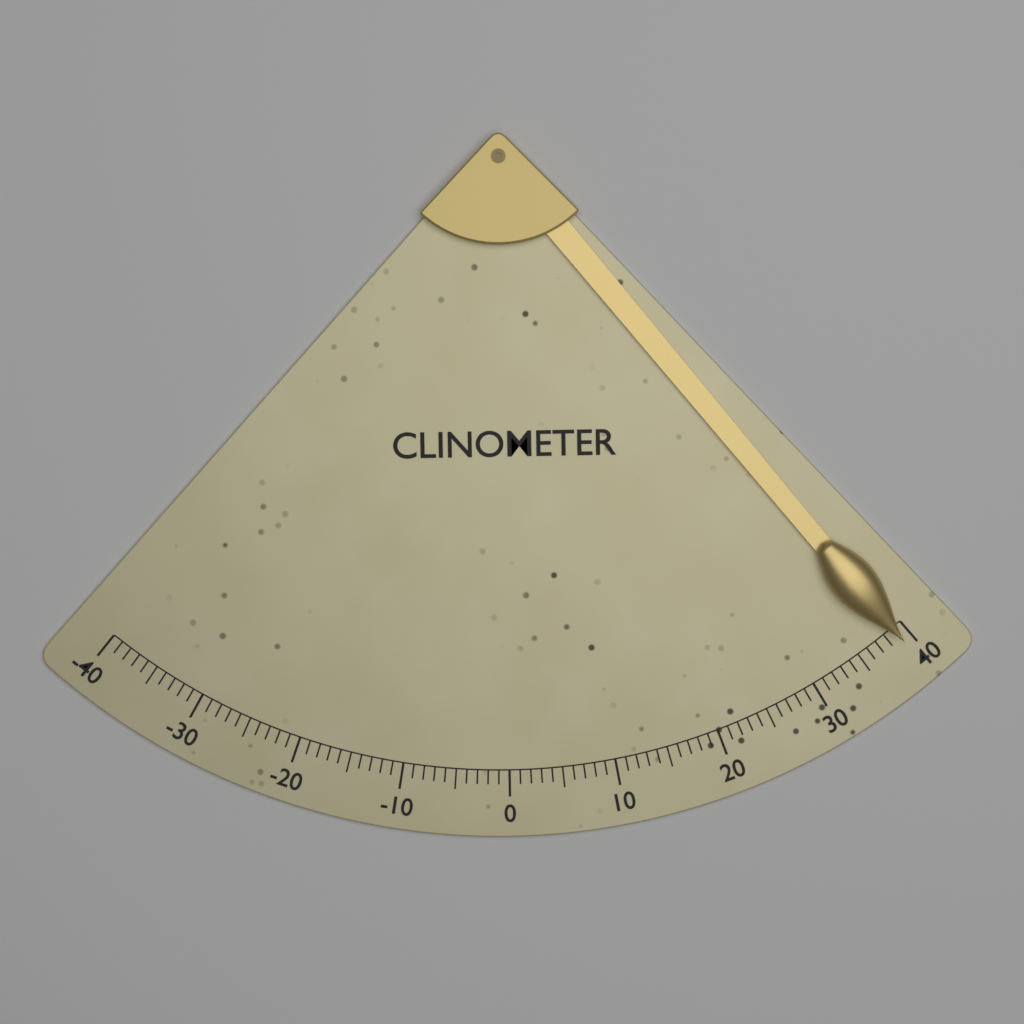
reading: 39 (no unit)
